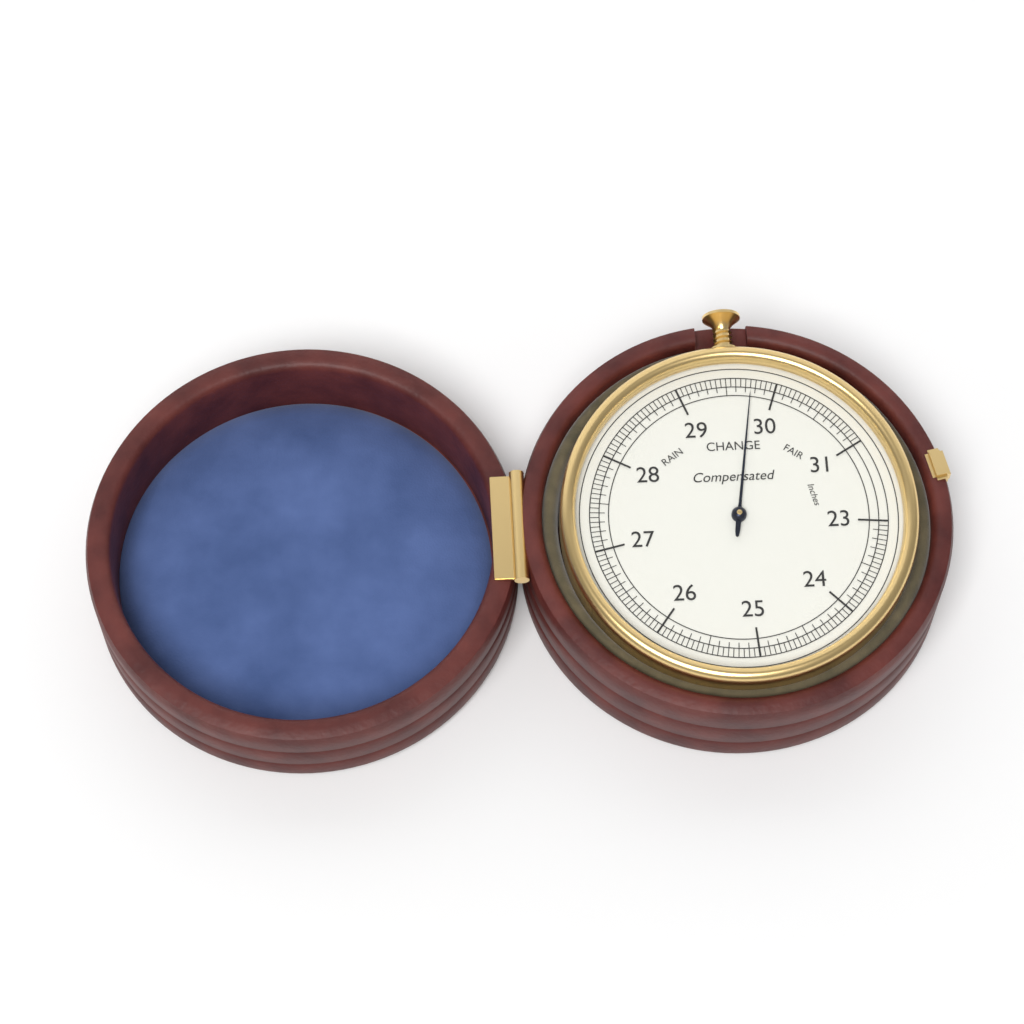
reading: 29.75 inches
